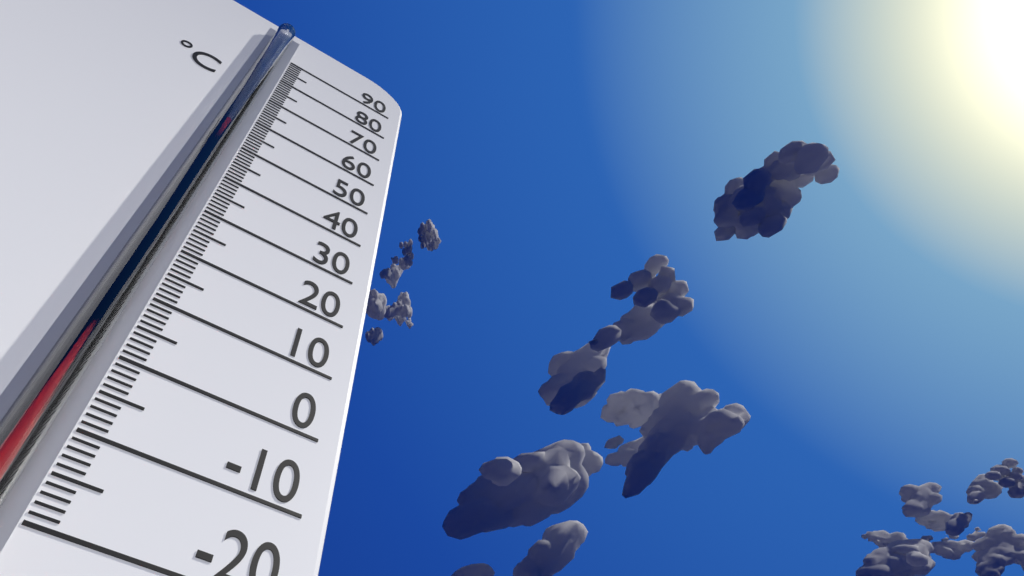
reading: 51 °C
